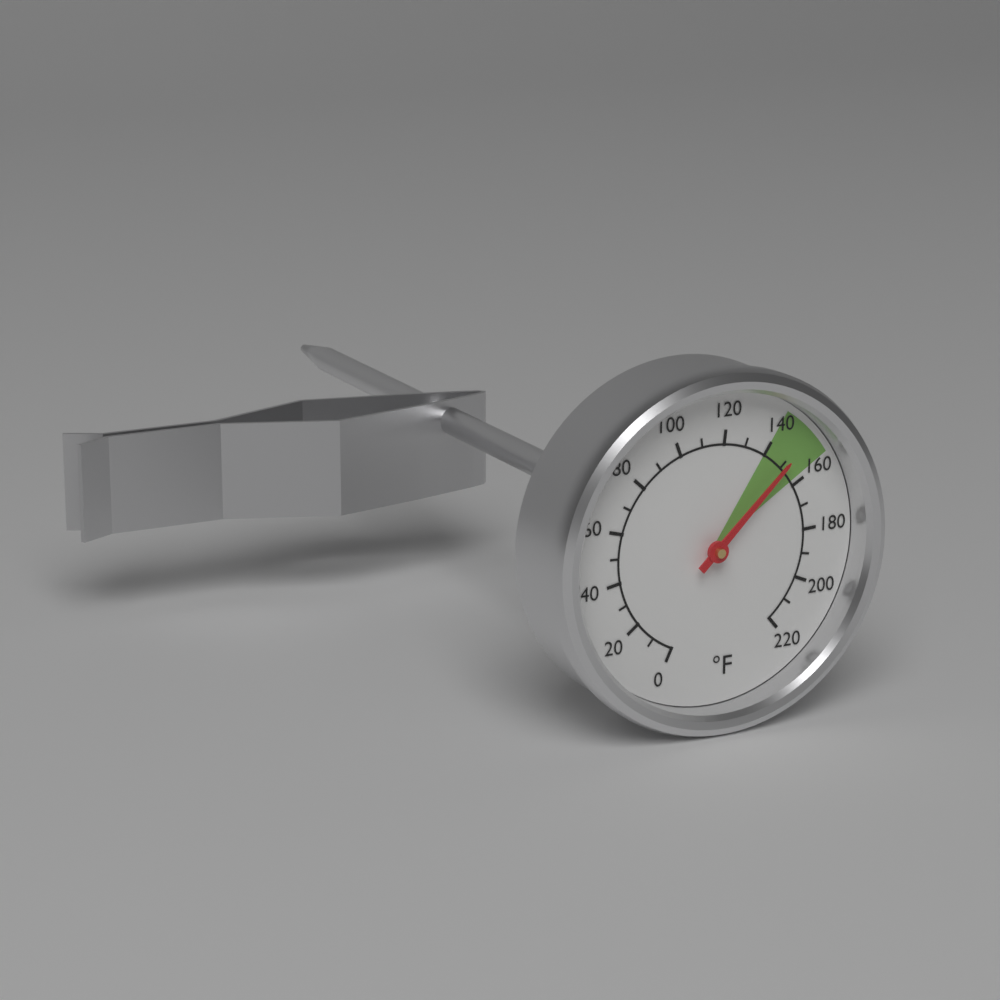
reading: 150 °F
